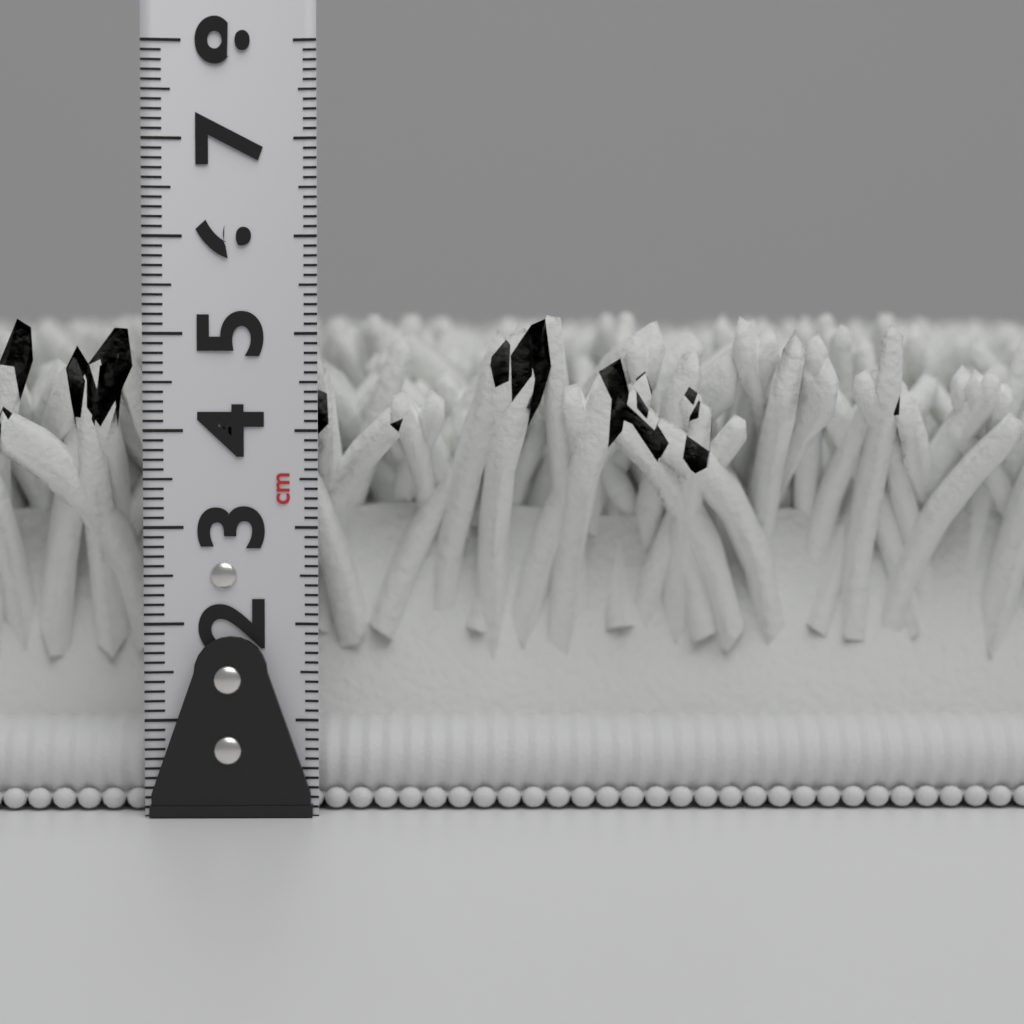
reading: 5.3 cm
